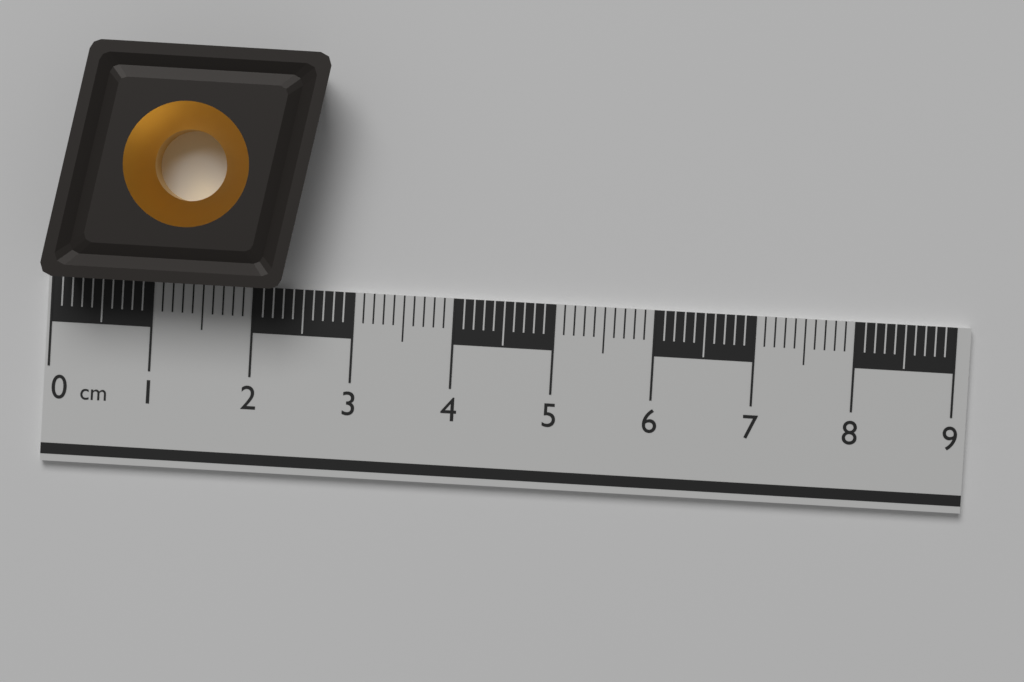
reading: 2.7 cm
